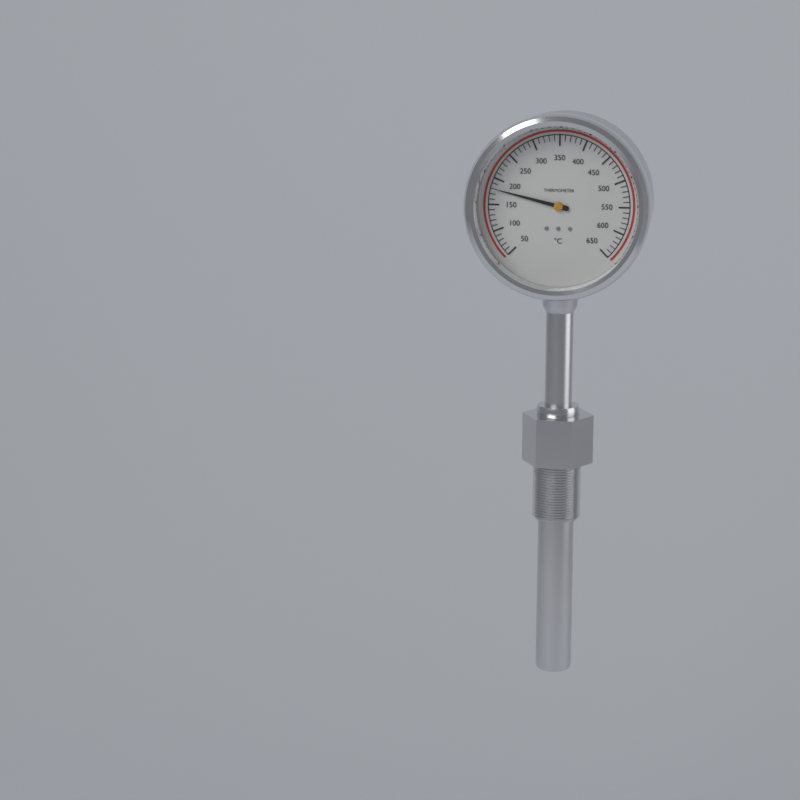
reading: 180 °C
